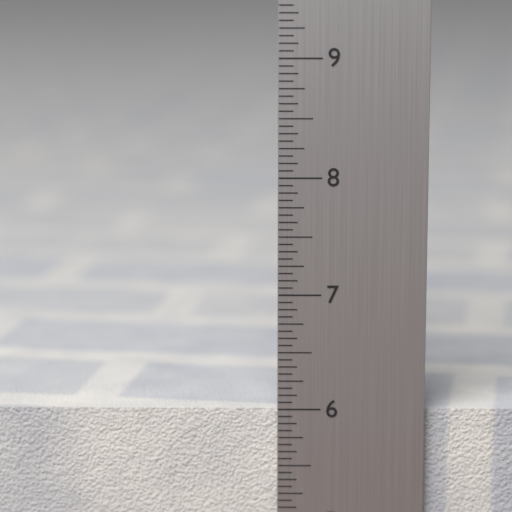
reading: 6.0000 in
